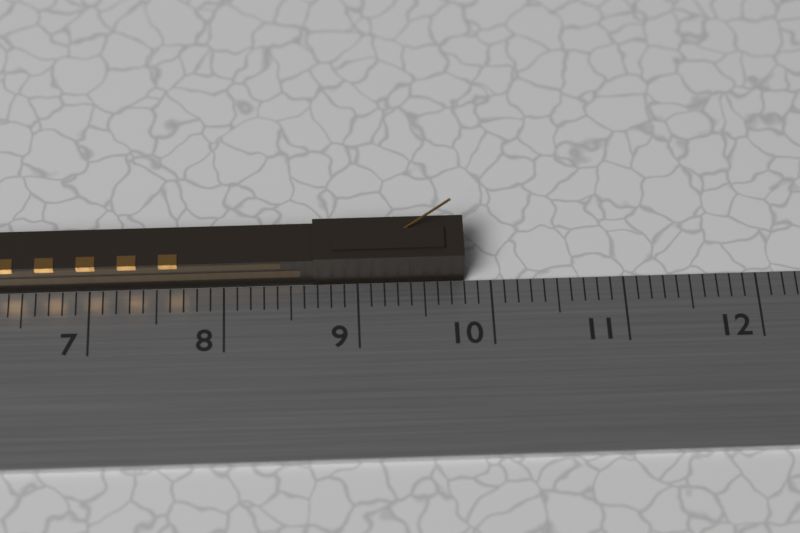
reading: 9.8 cm
